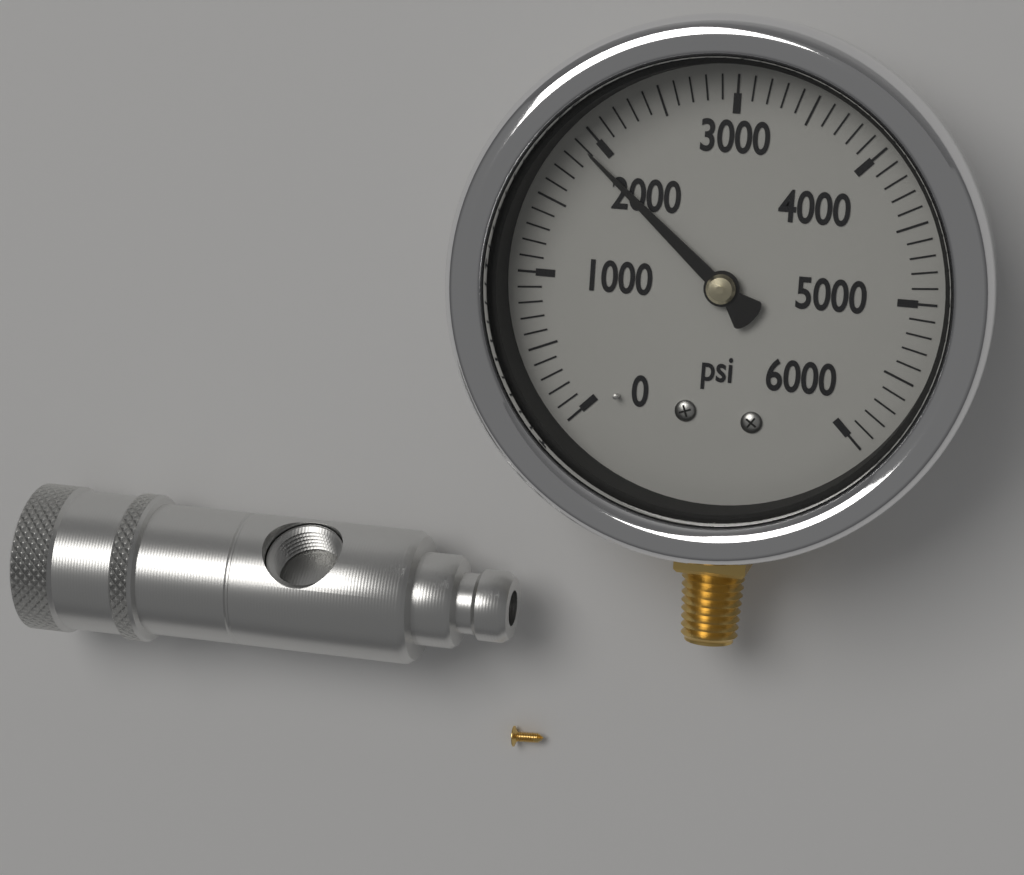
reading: 1900 psi
